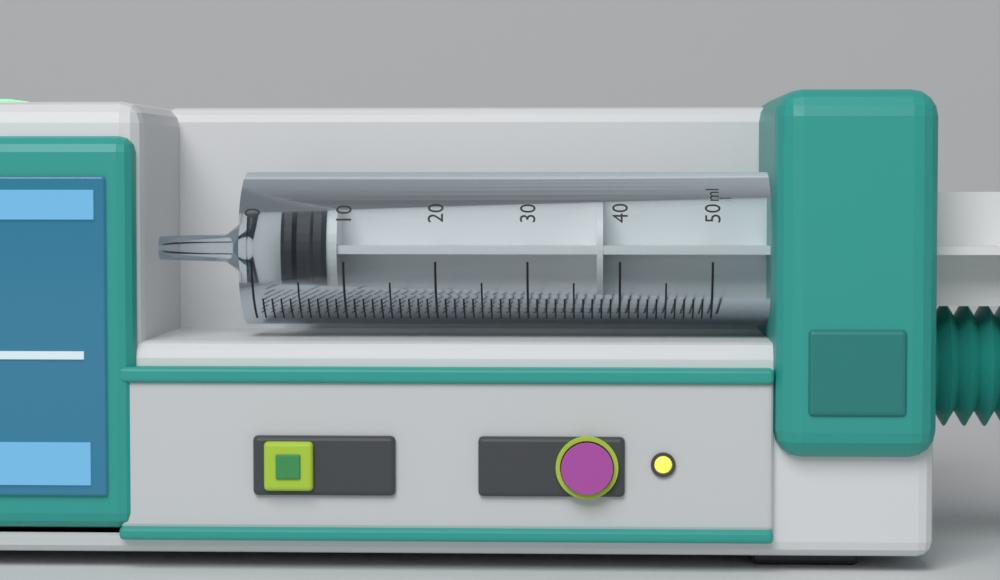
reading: 3 ml
